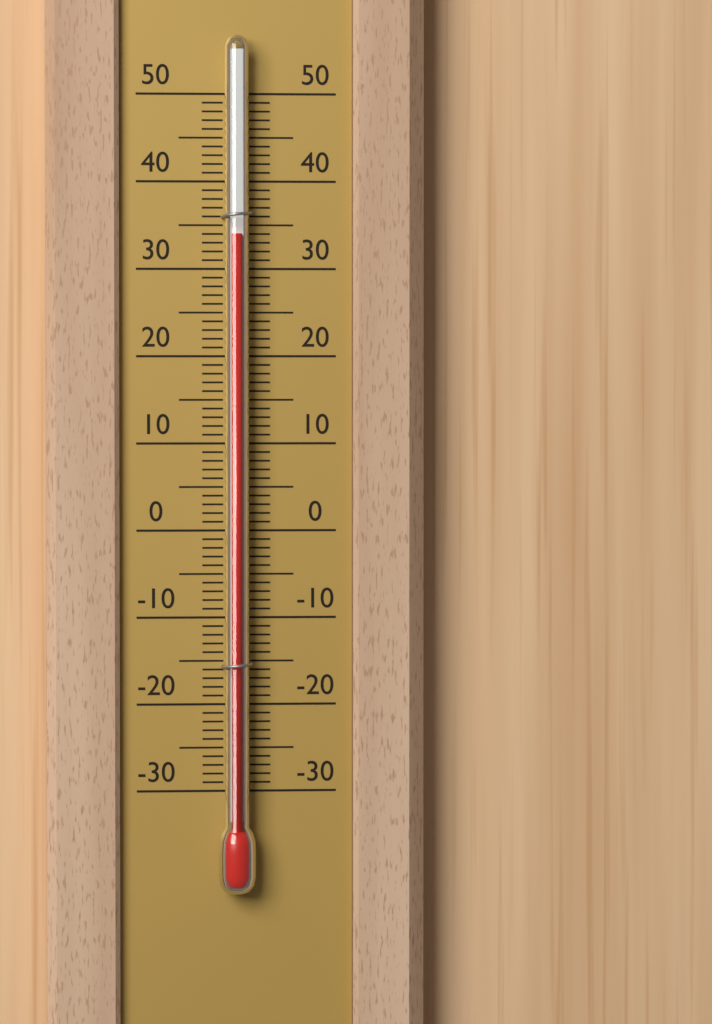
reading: 34 (no unit)
